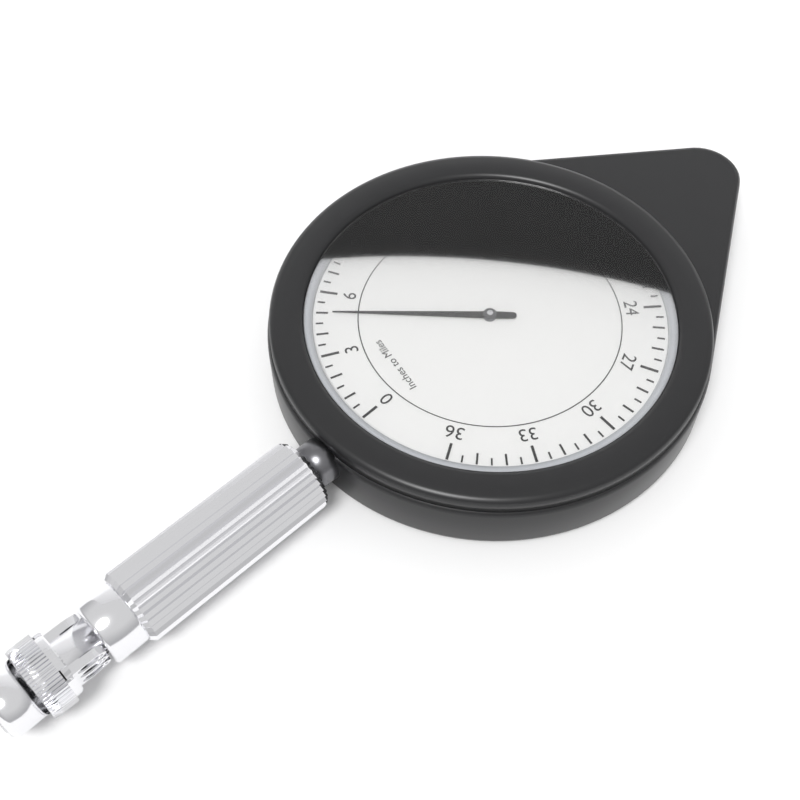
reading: 5.0 miles
